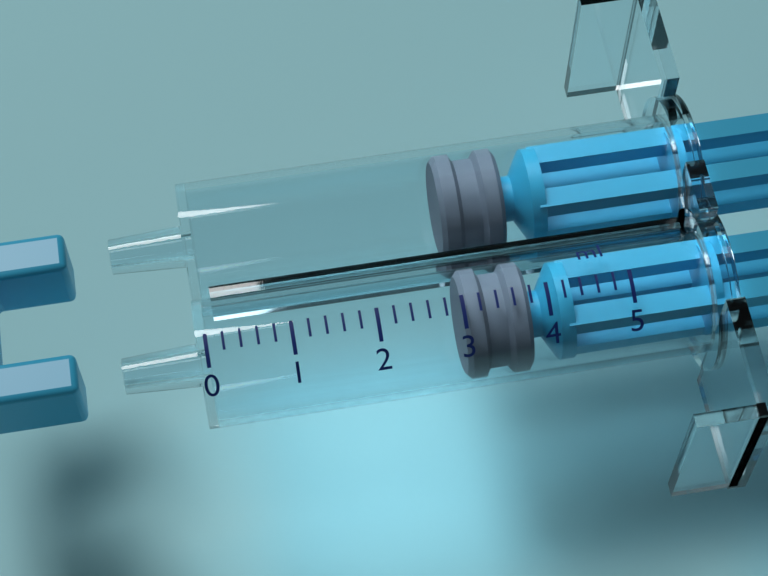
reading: 3.0 ml
